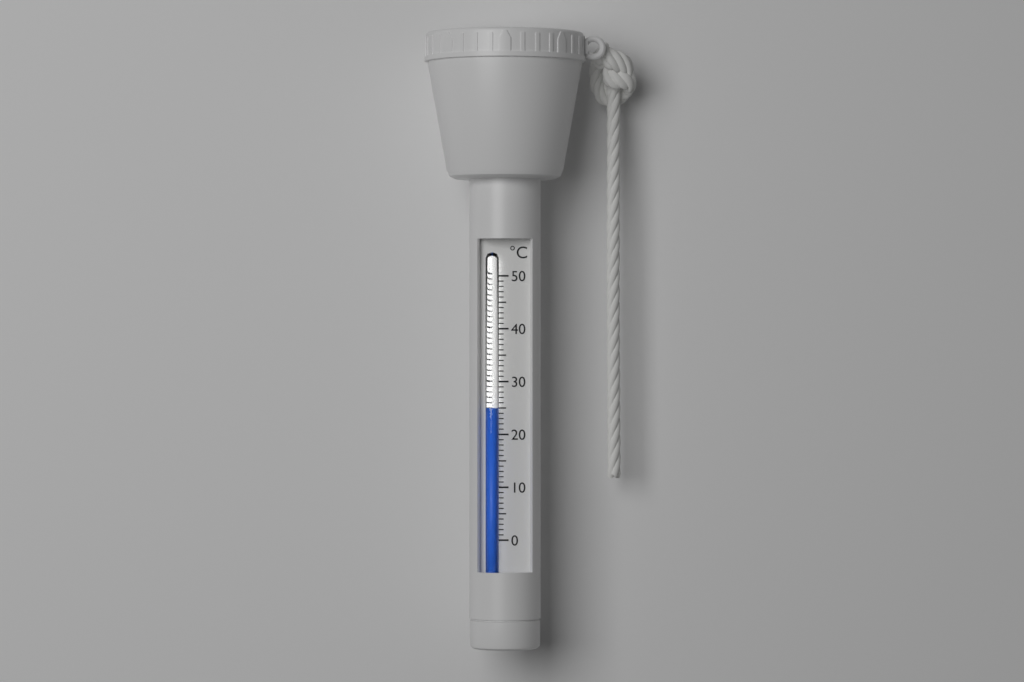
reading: 25 °C
